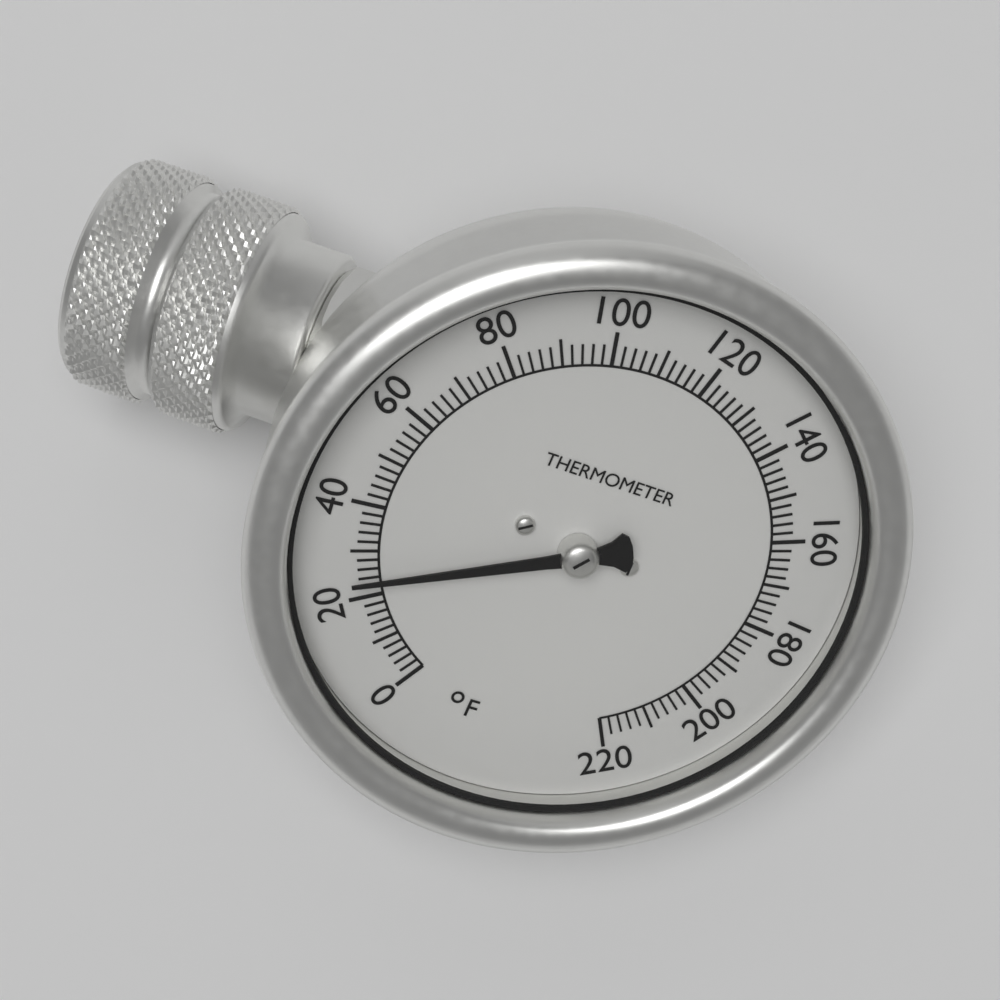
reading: 24 °F
